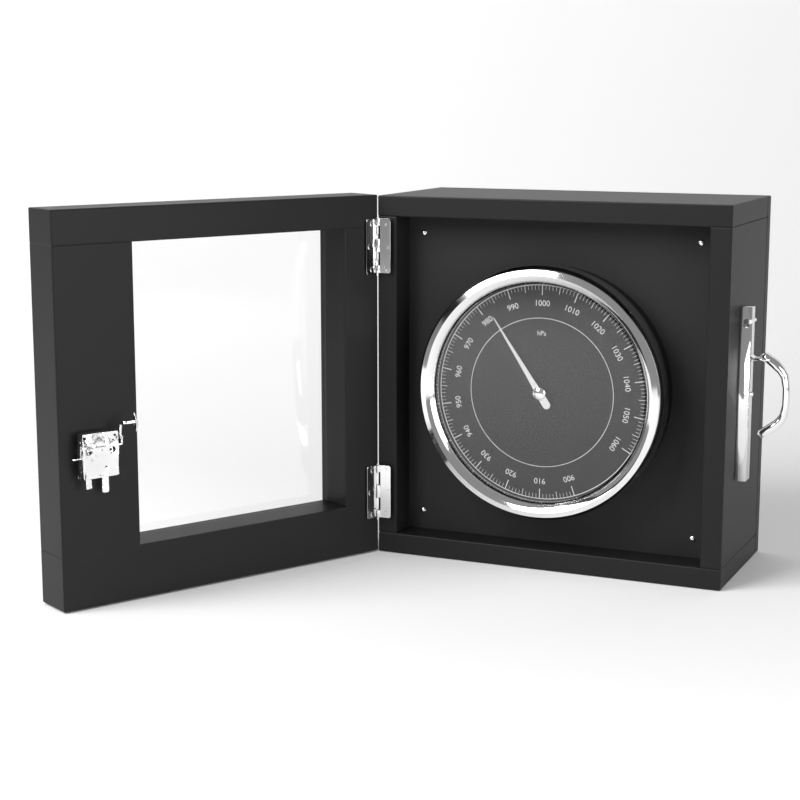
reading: 983 hPa
